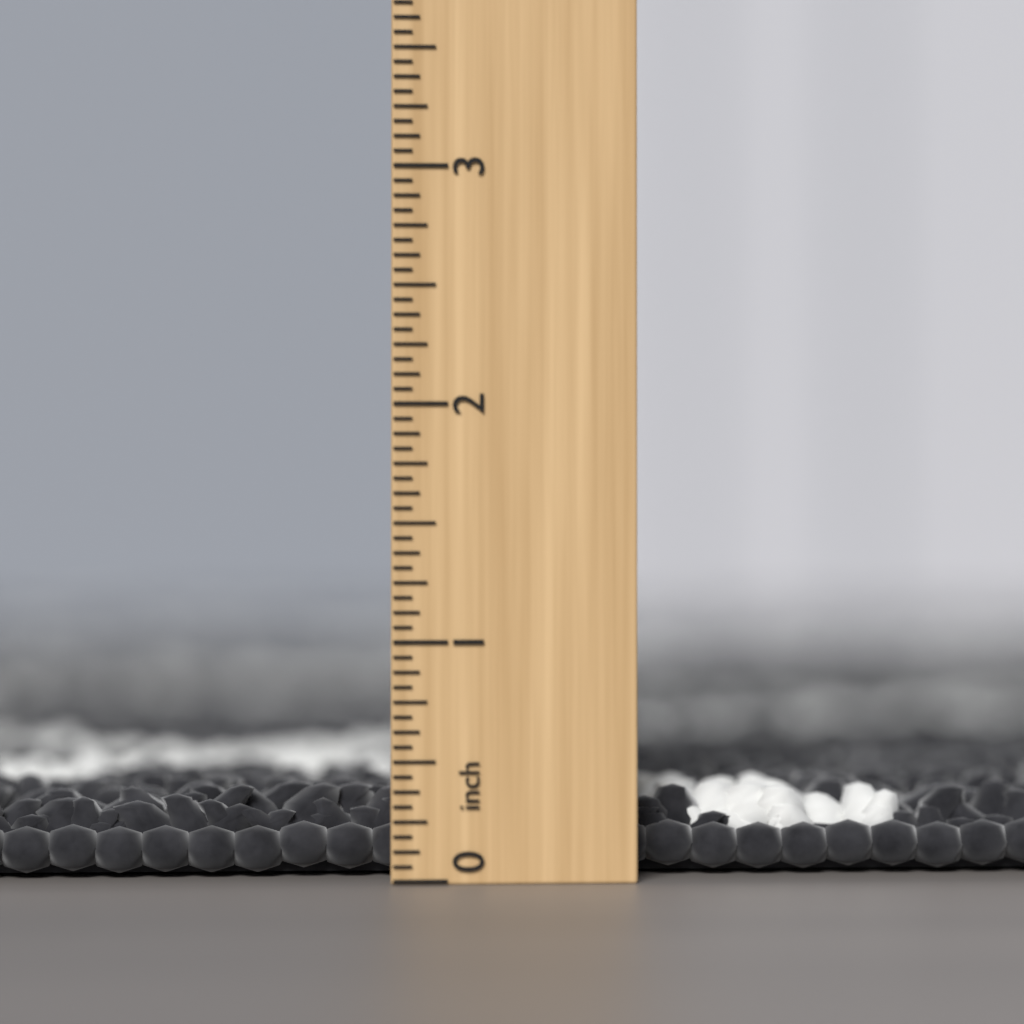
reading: 0.3750 inch
